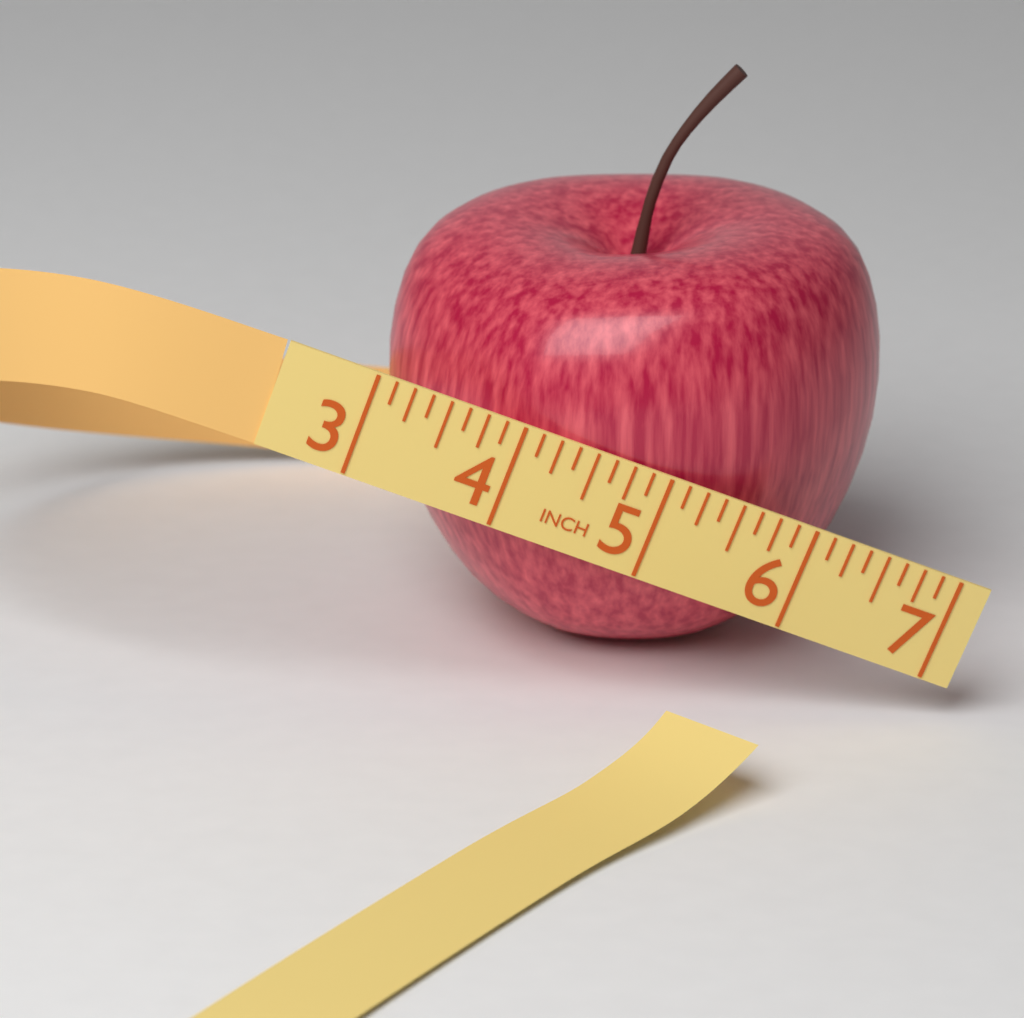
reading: 6.375 in
